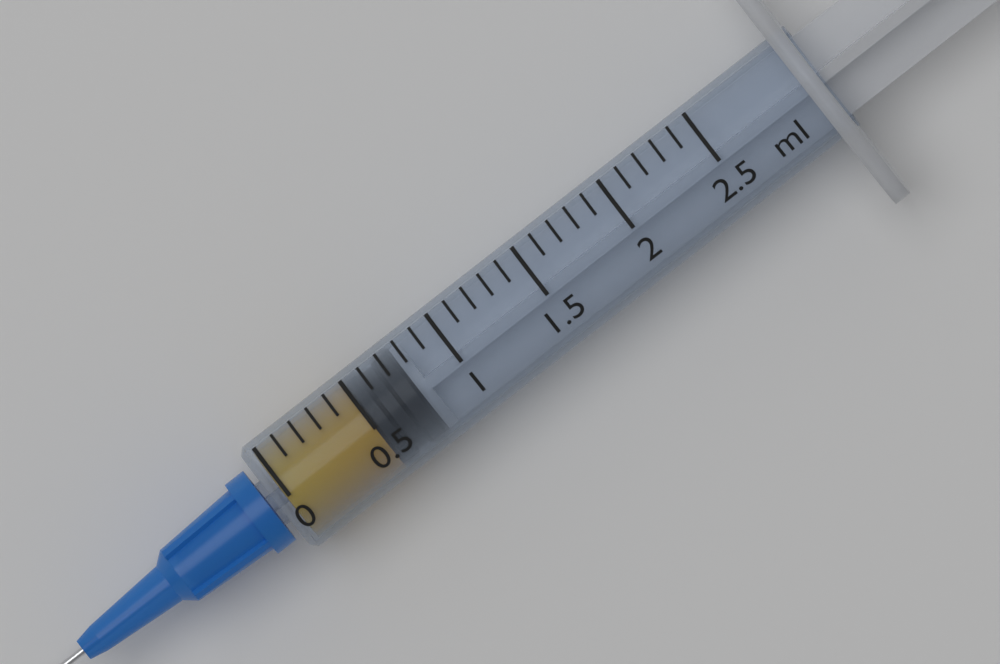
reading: 0.5 ml
